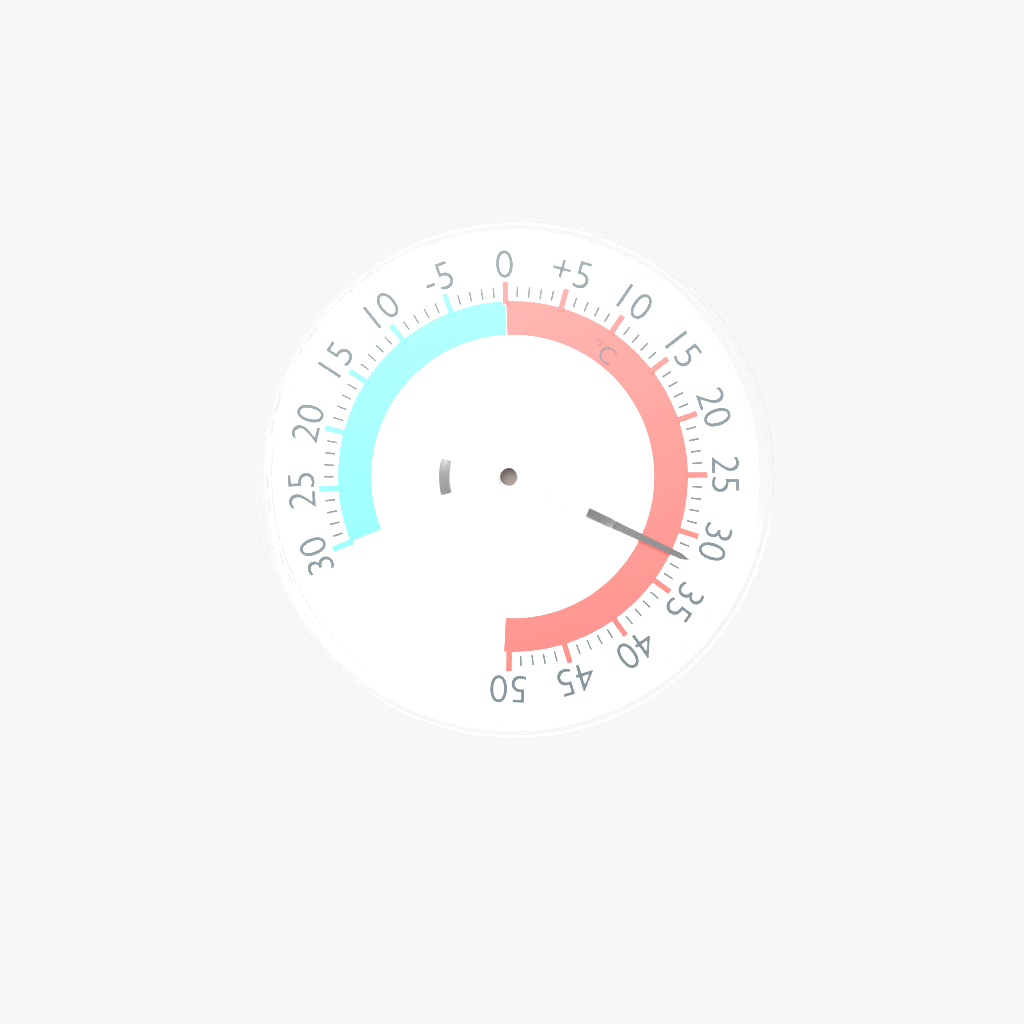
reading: 32 °C
